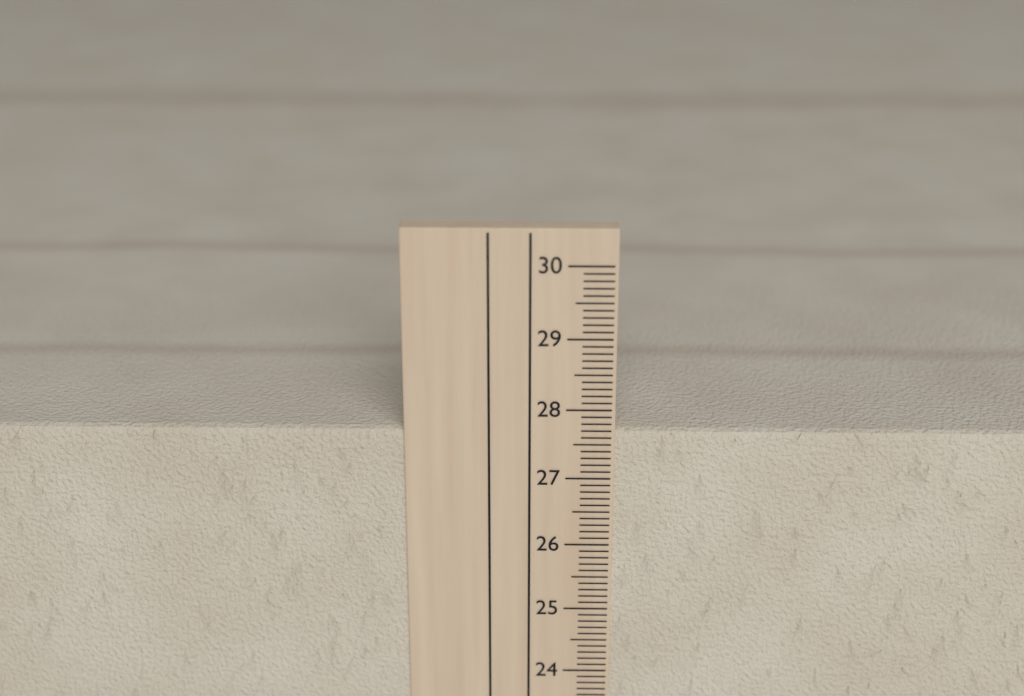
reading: 27.7 cm
